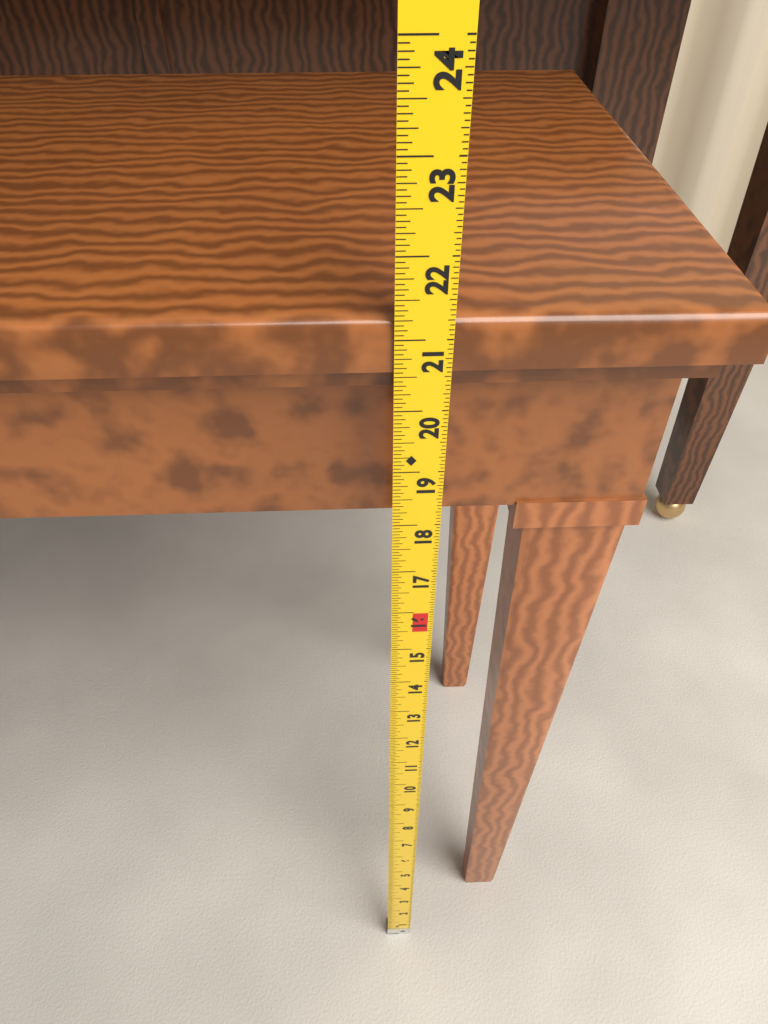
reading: 21.2500 in
